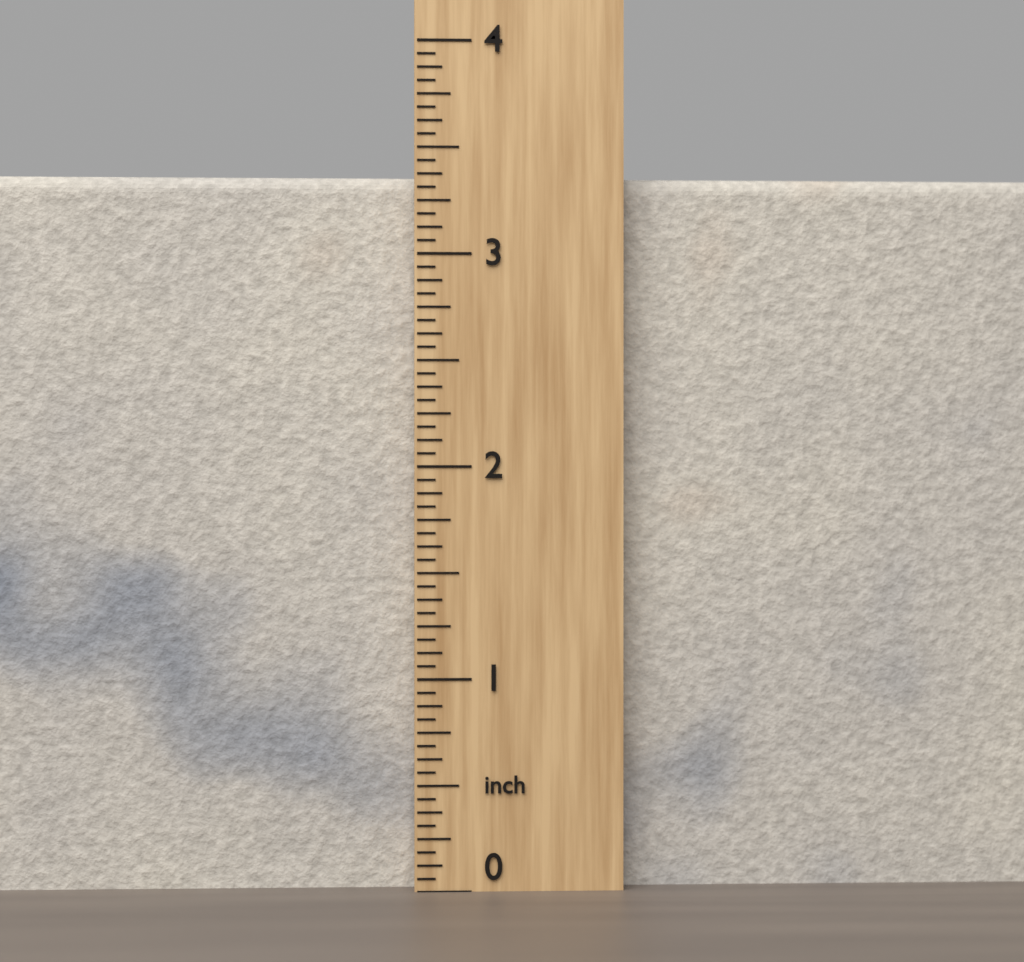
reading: 3.3750 inch
